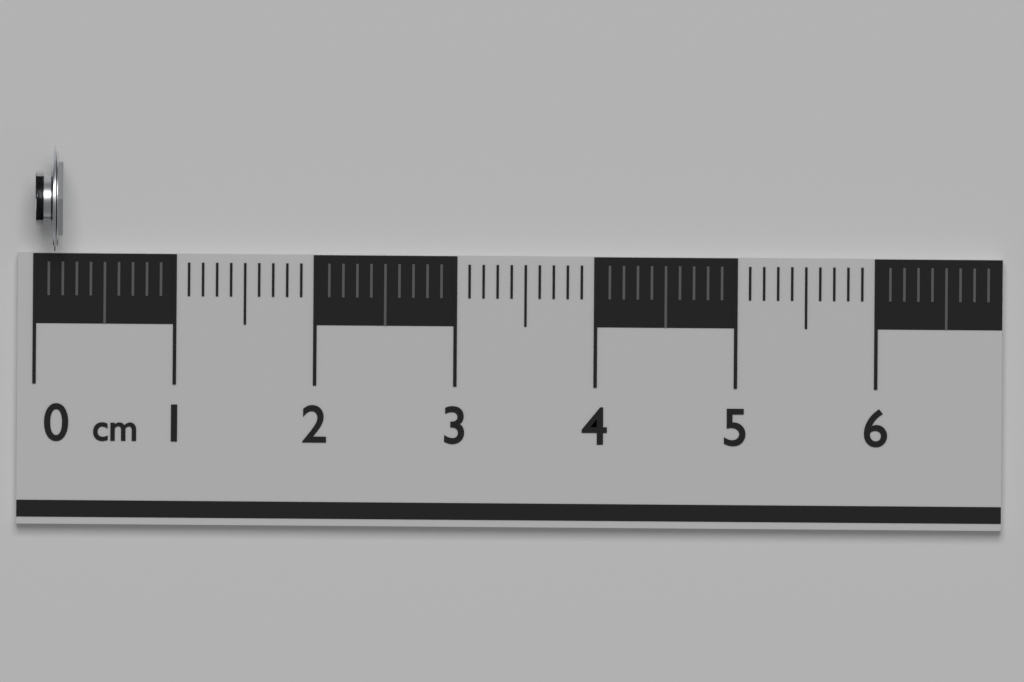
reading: 0.2 cm
